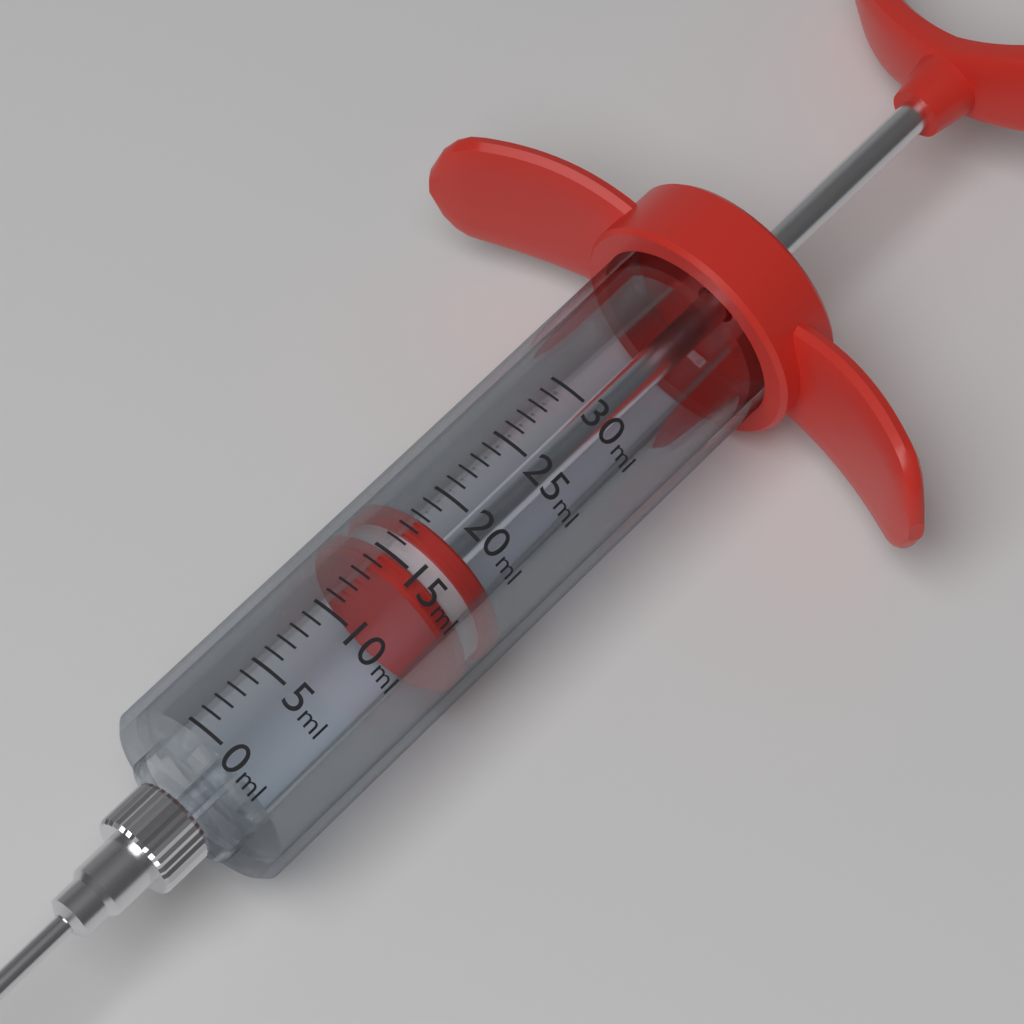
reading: 14 ml
